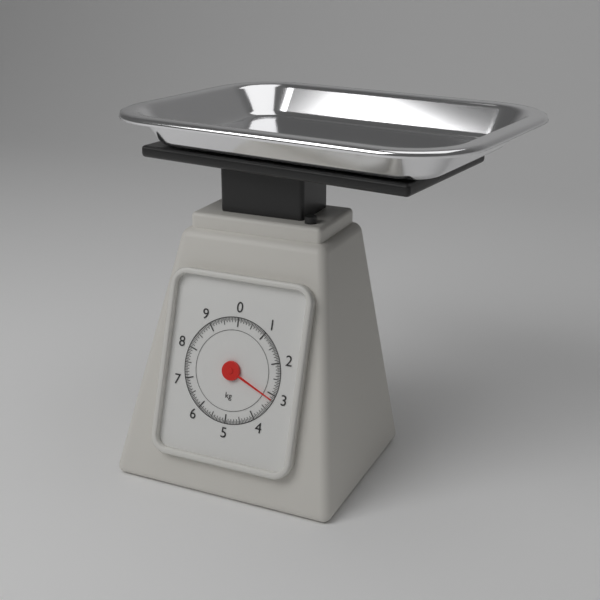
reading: 3.15 kg
